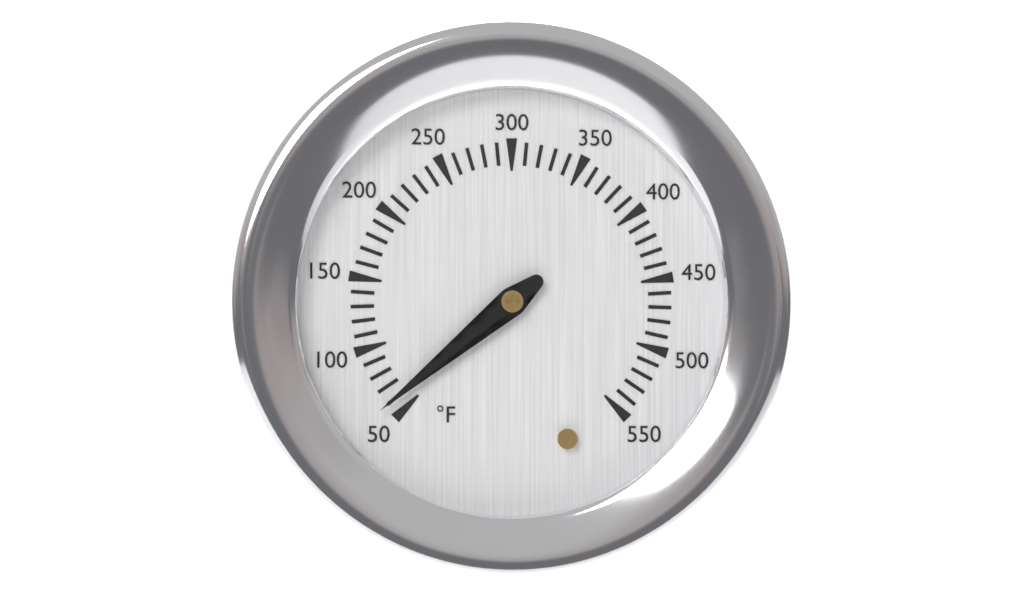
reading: 60 °F
